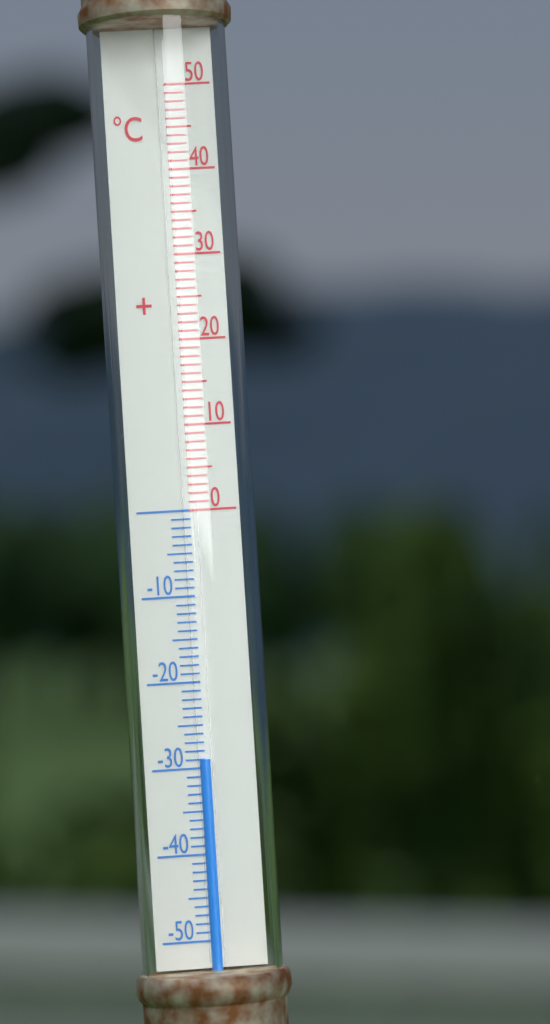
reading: -29 °C
